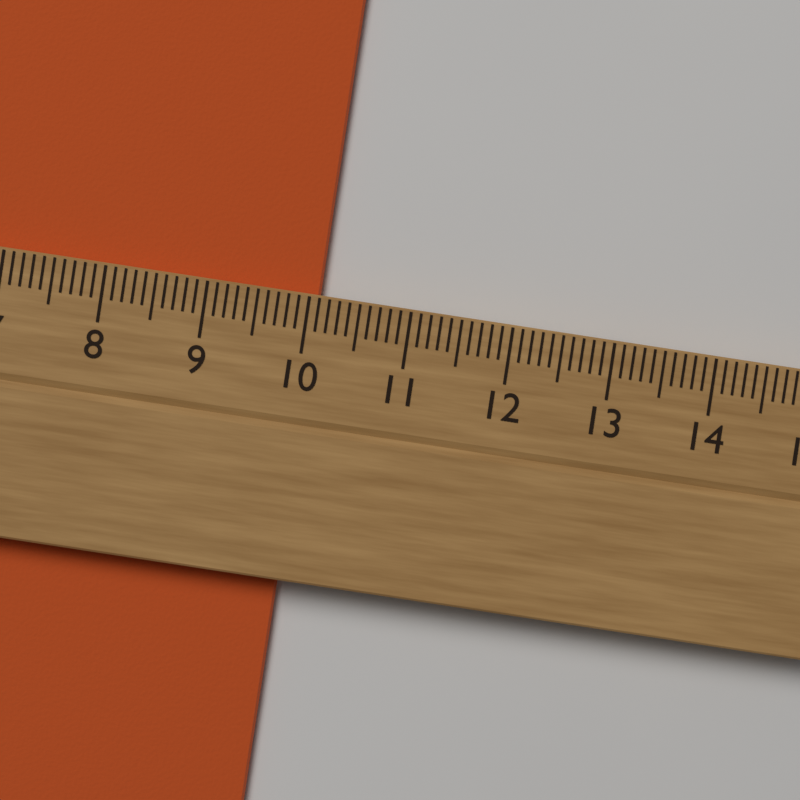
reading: 10.1 cm
